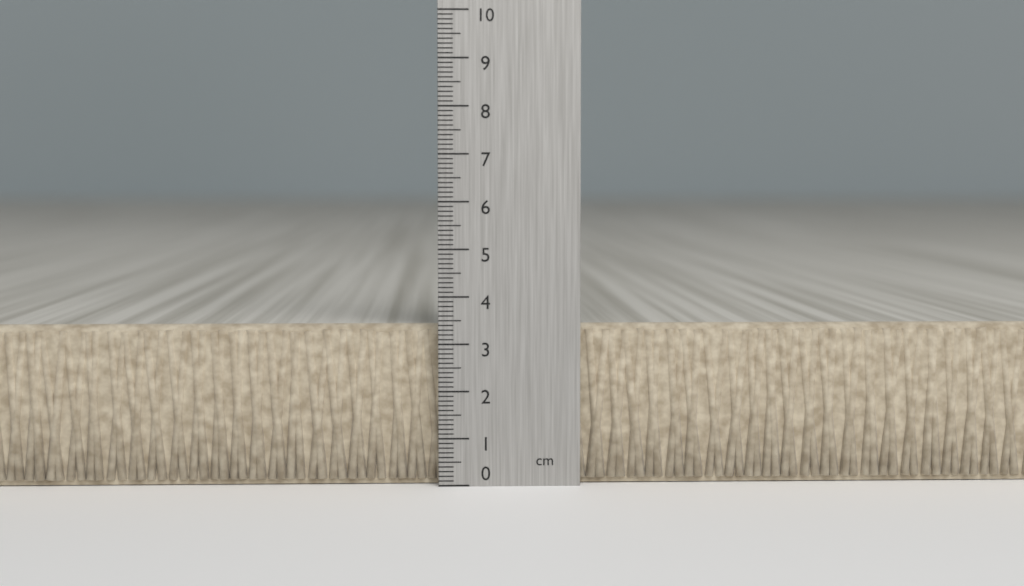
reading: 3.4 cm
